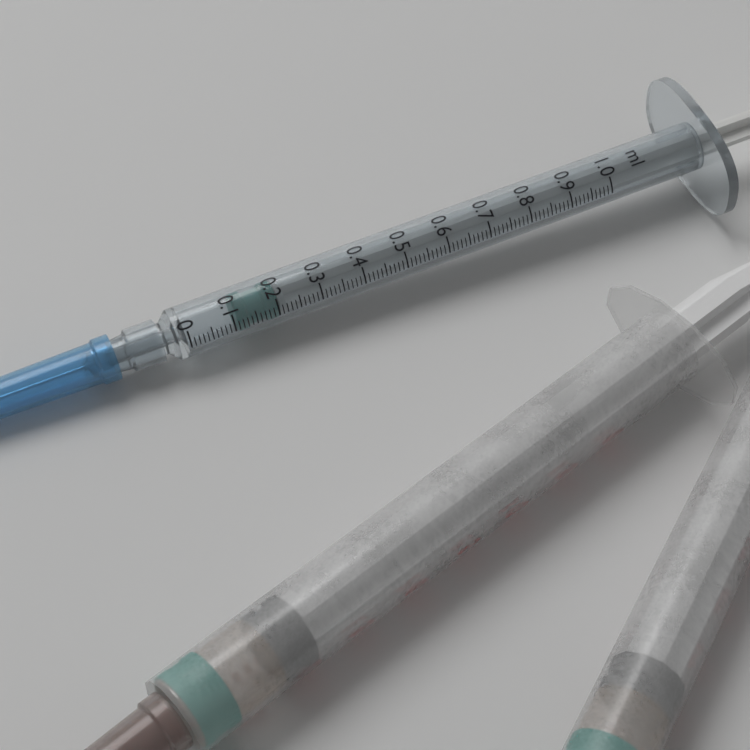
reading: 0.11 ml
